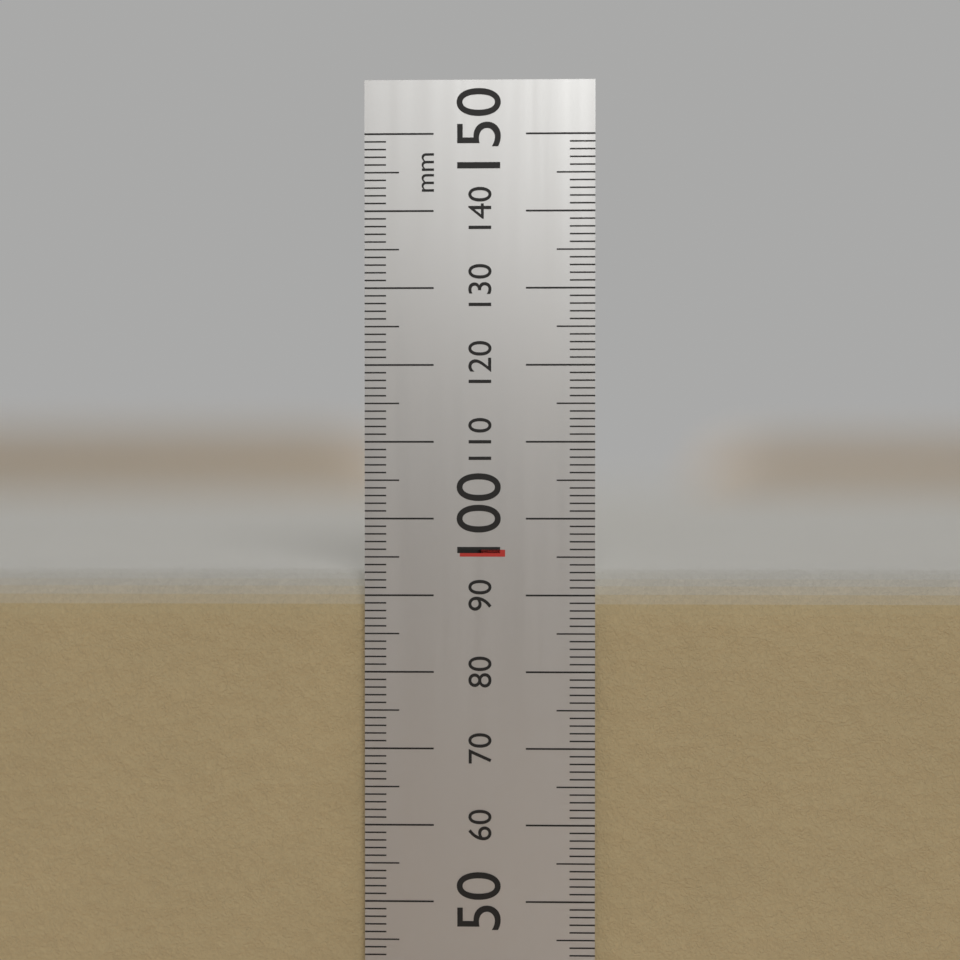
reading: 93 mm
